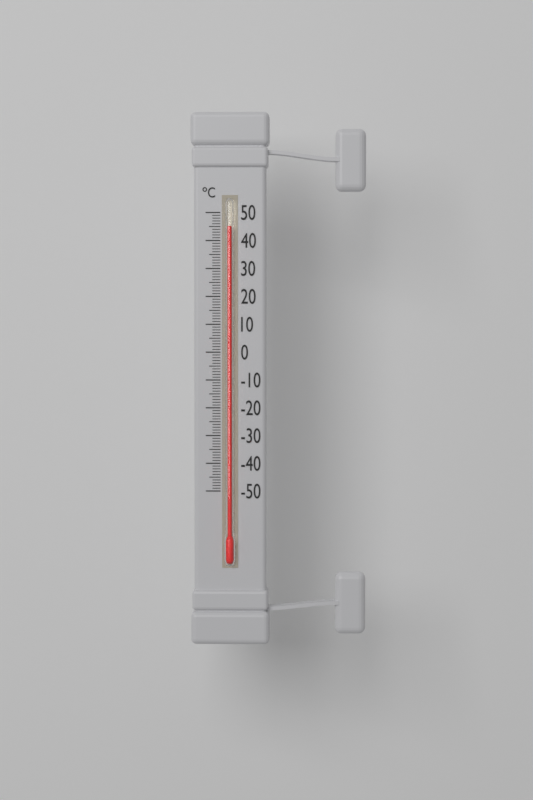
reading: 45 °C
